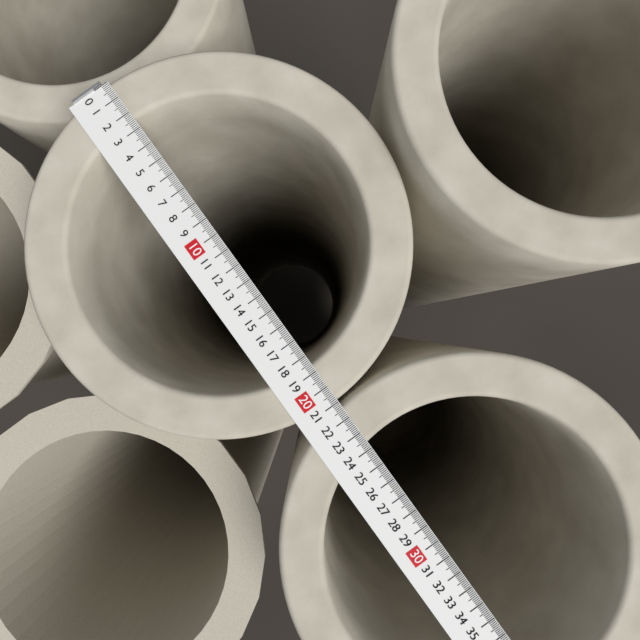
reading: 20.9 (no unit)
